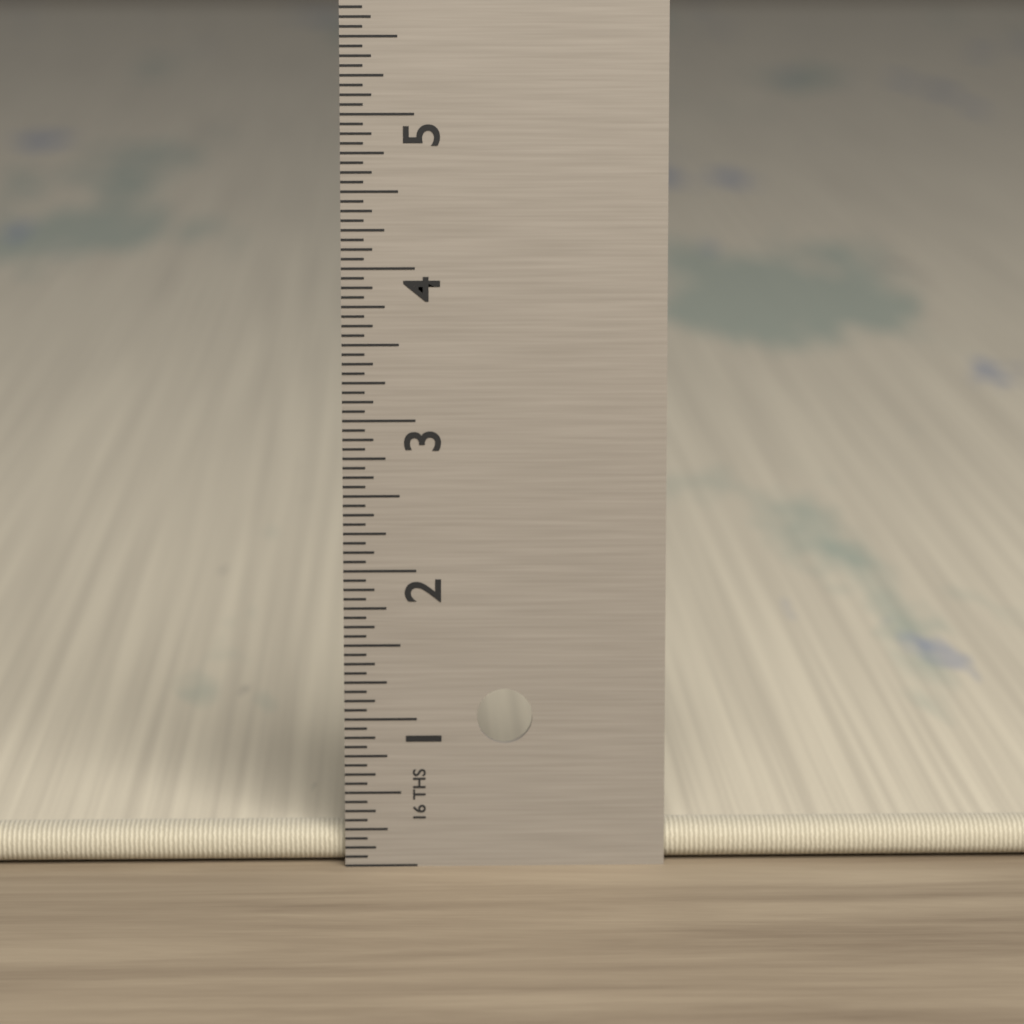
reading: 0.2500 in
